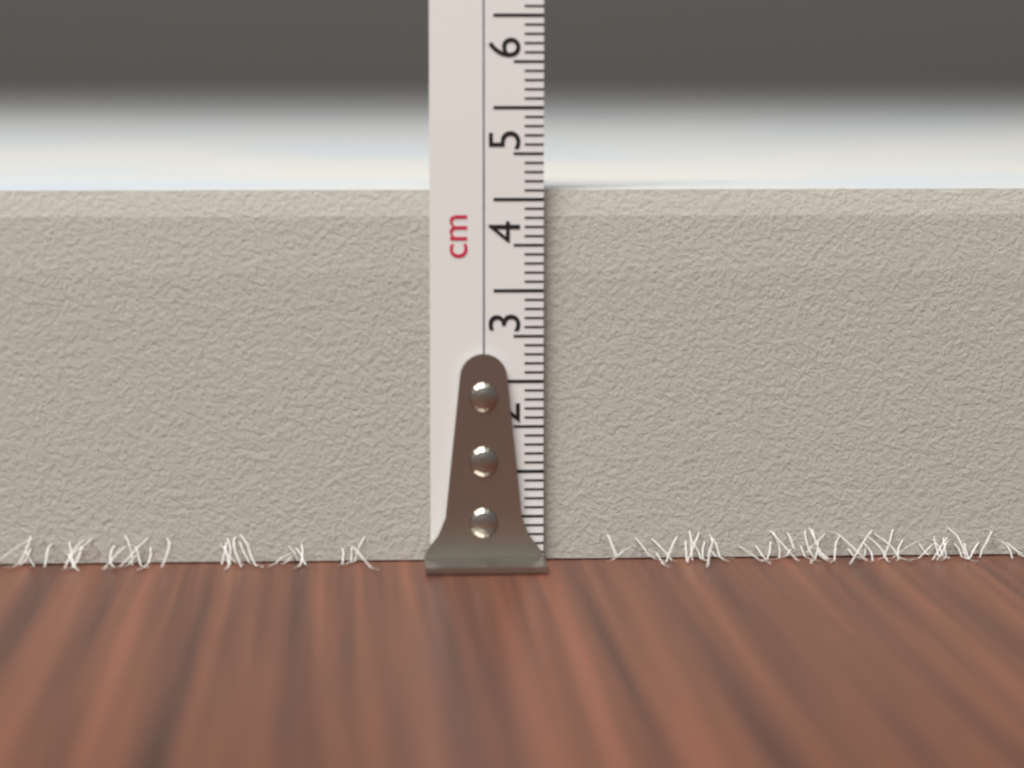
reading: 4.1 cm
